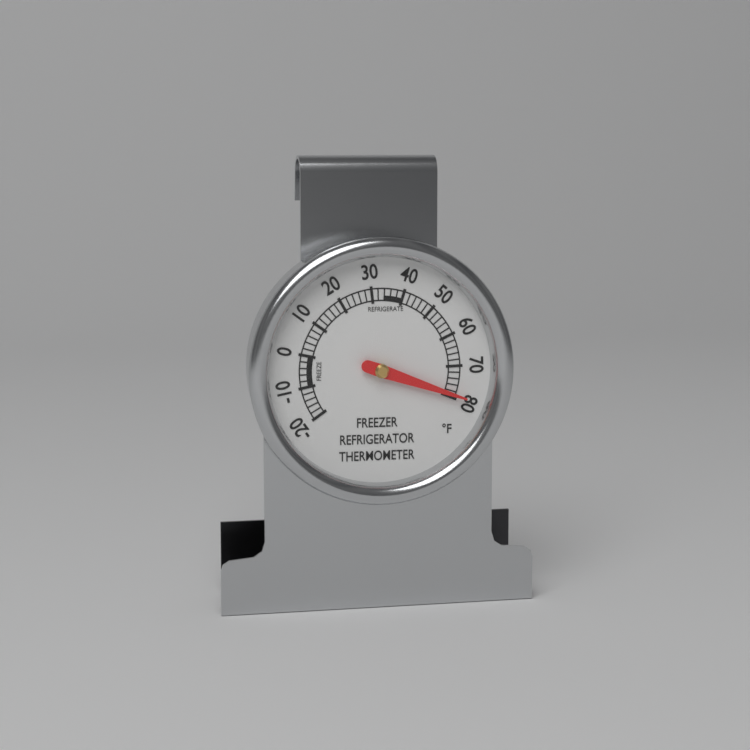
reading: 79 °F
